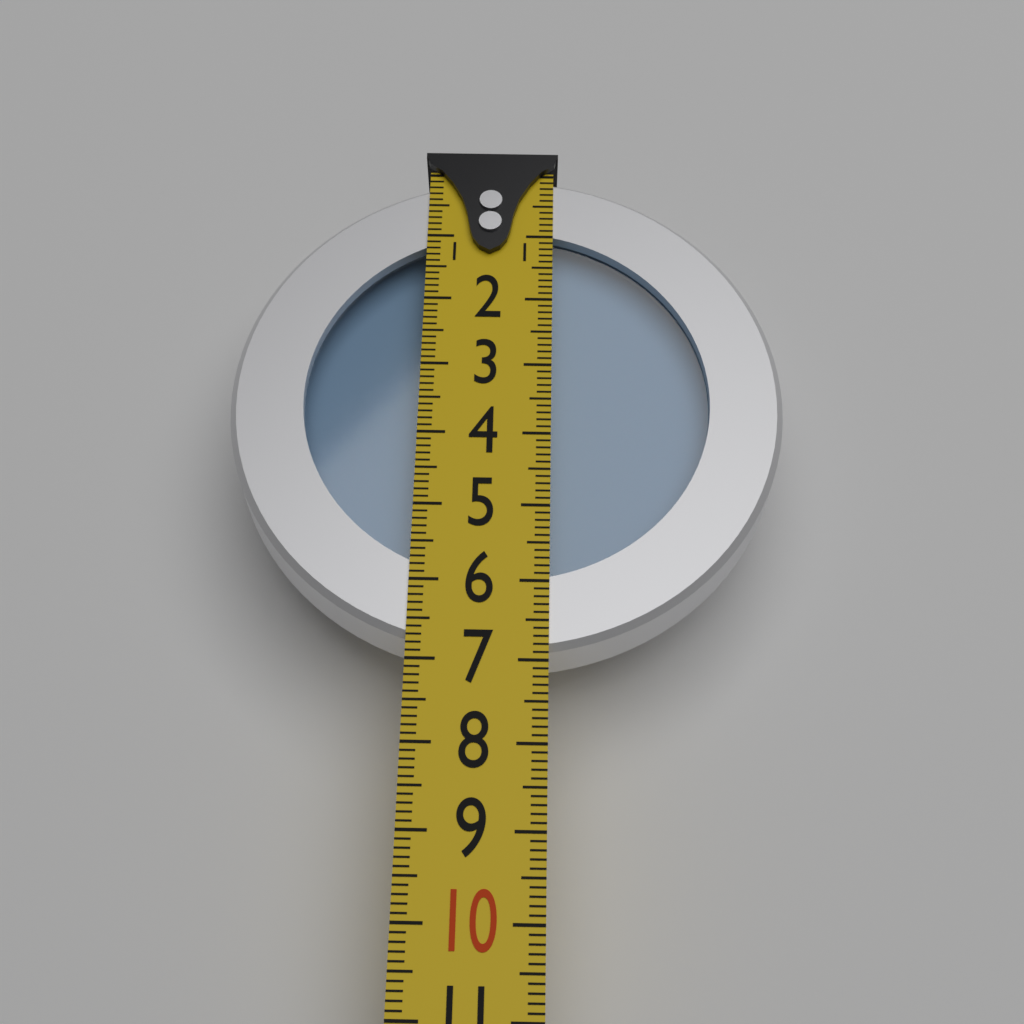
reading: 6.9 (no unit)
